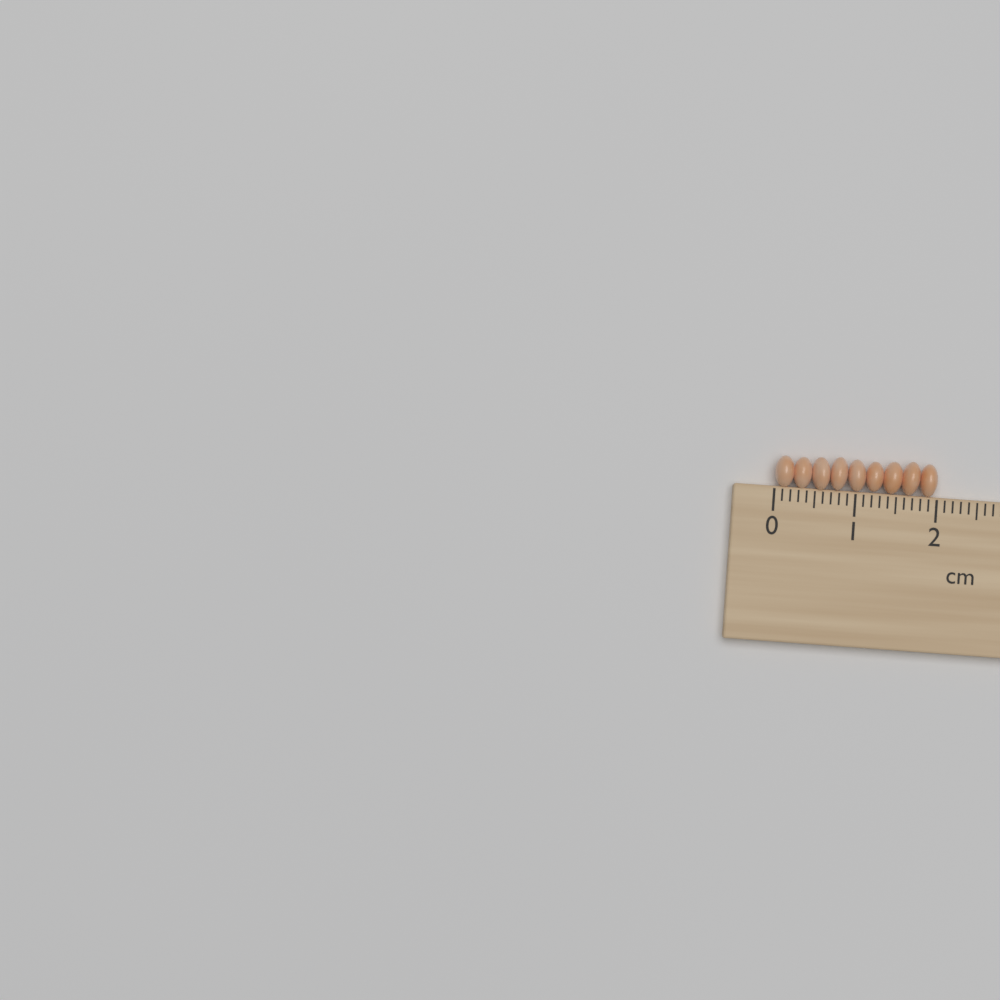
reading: 2.0 cm
